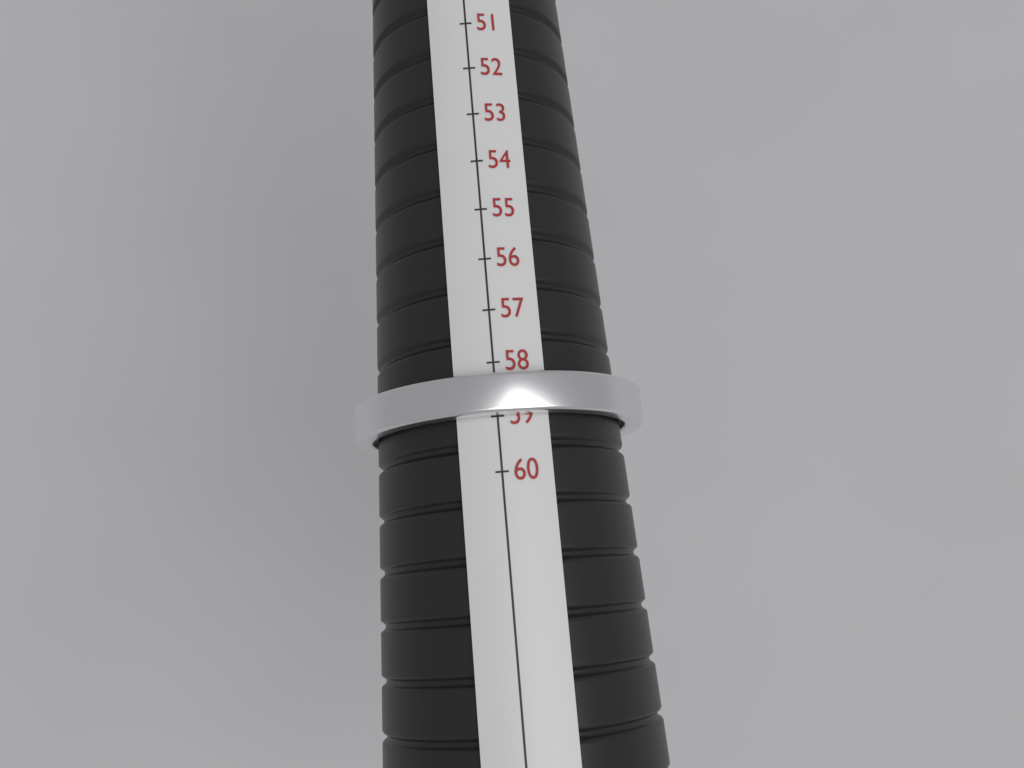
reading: 59 mm
